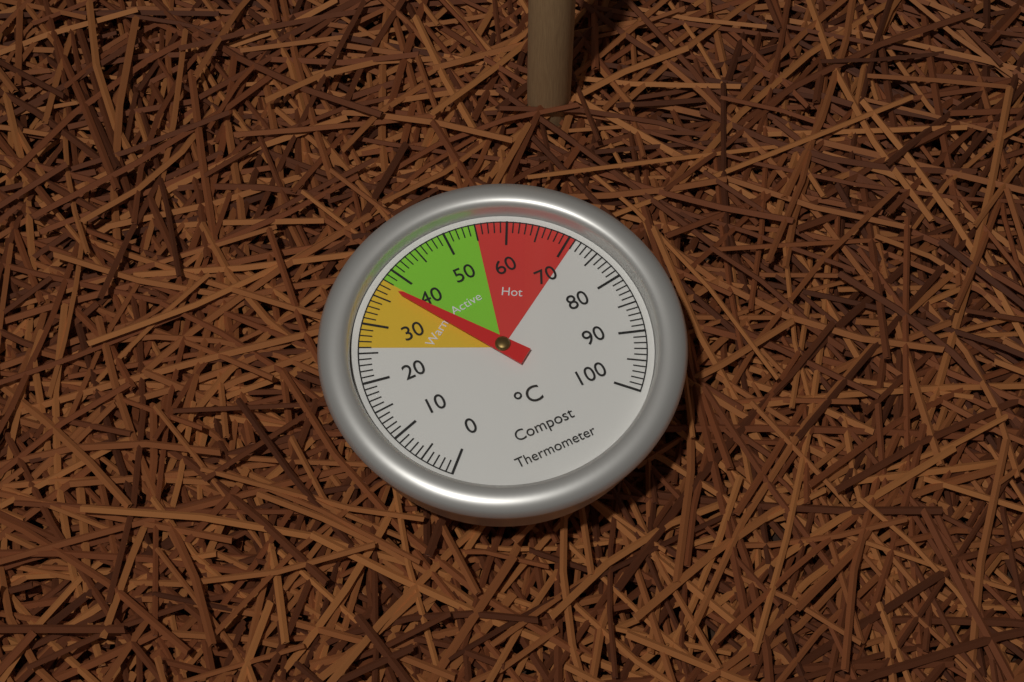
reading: 37 °C
